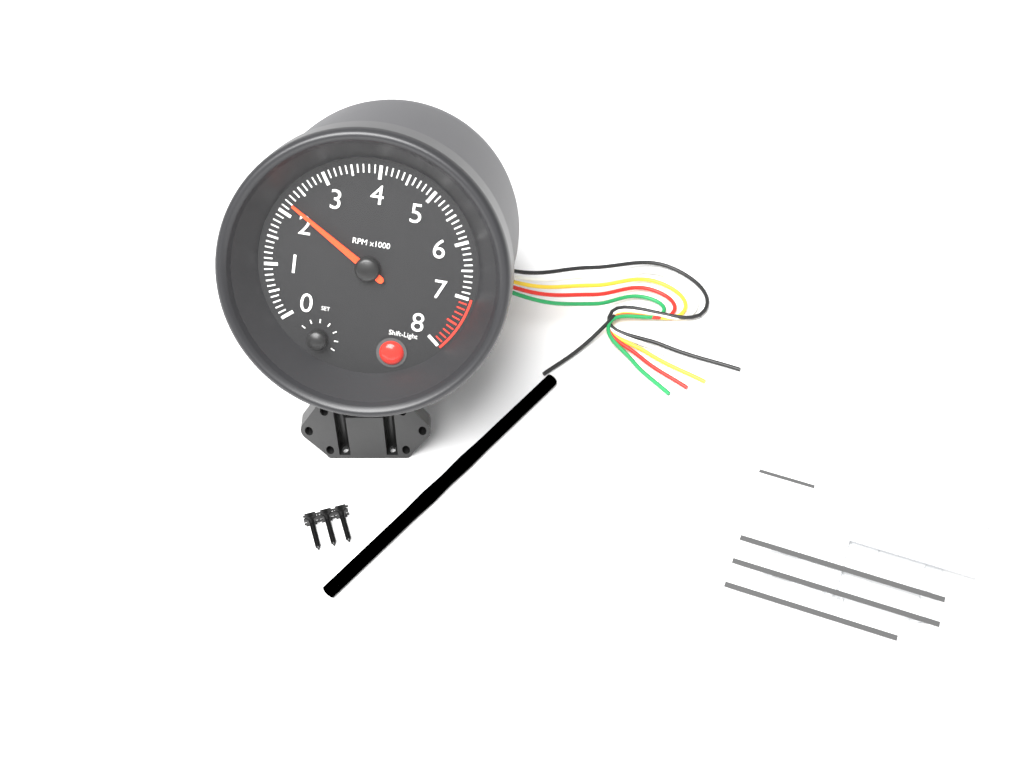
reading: 2200 RPM
